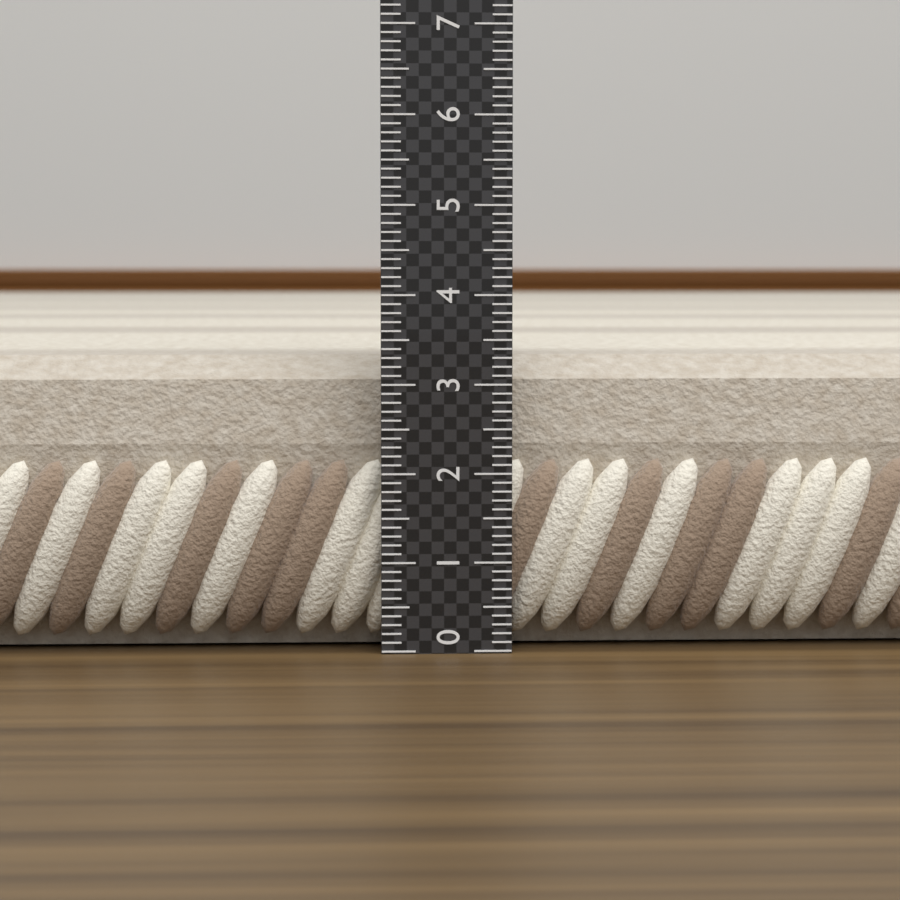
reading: 3.3 (no unit)
